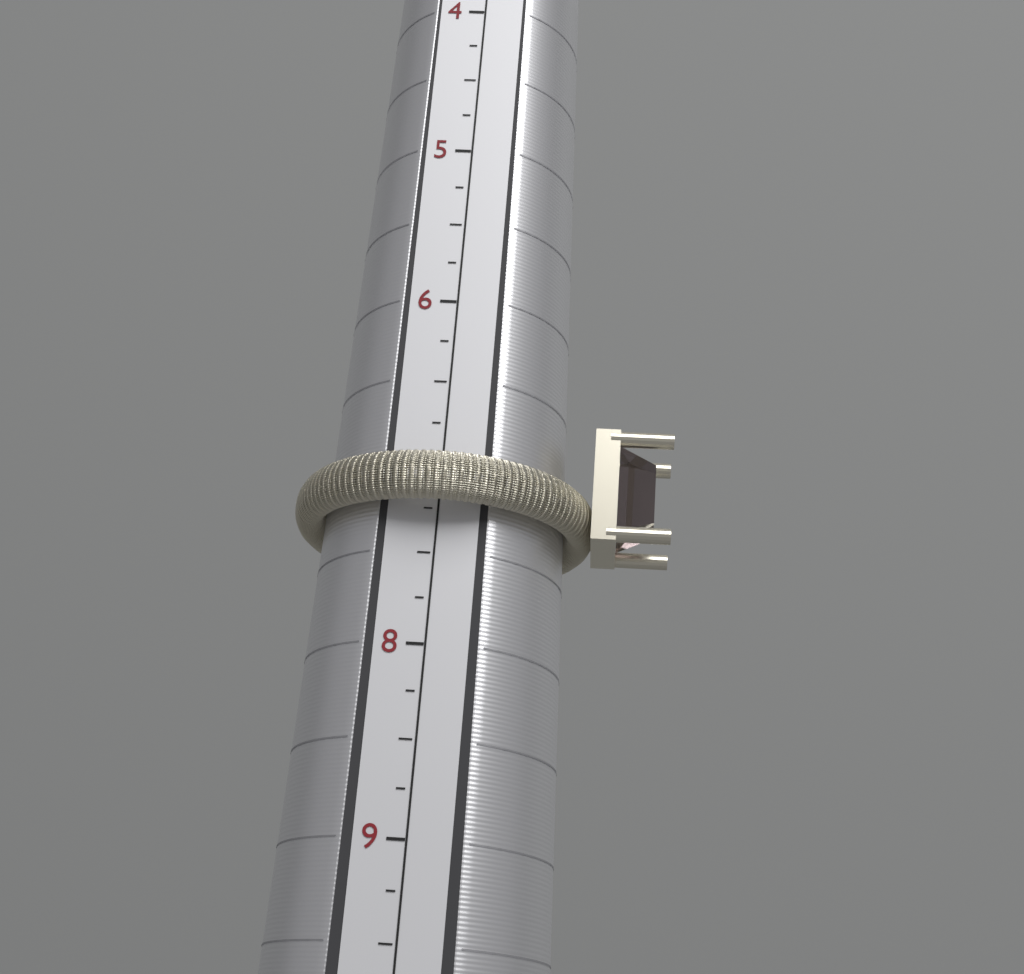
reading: 7.25 (no unit)
